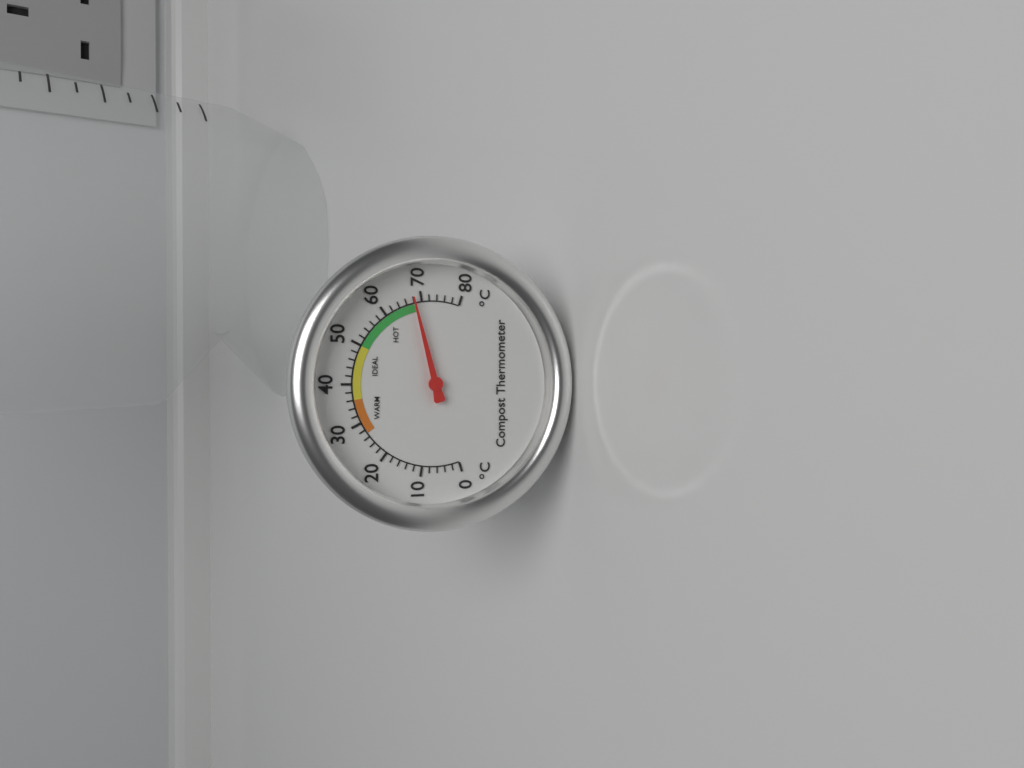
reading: 68 °C
